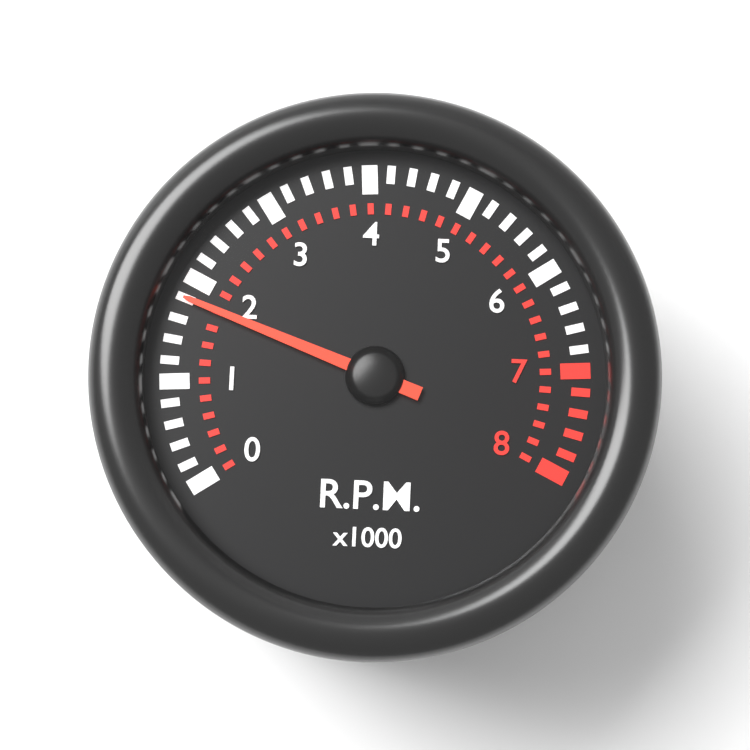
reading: 1.8 x1000 RPM
